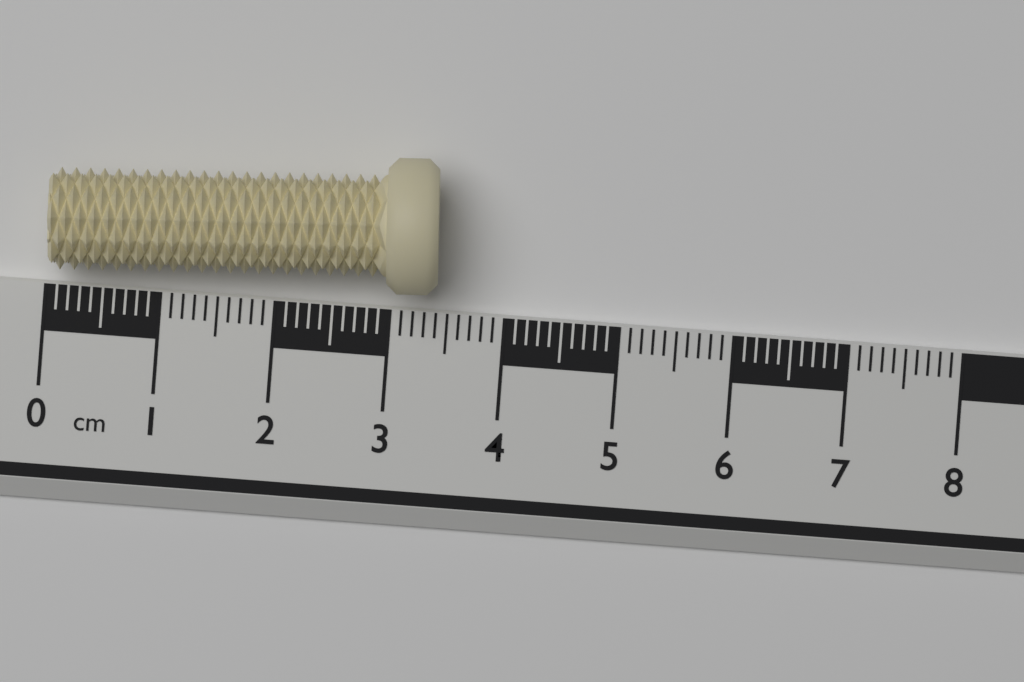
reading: 3.4 cm
